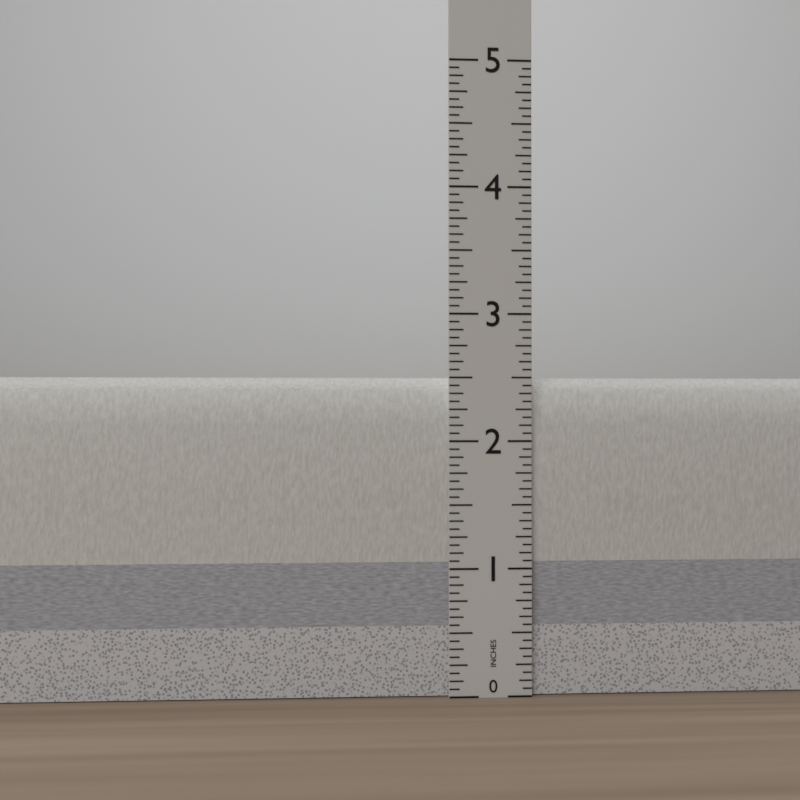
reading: 2.5000 in
